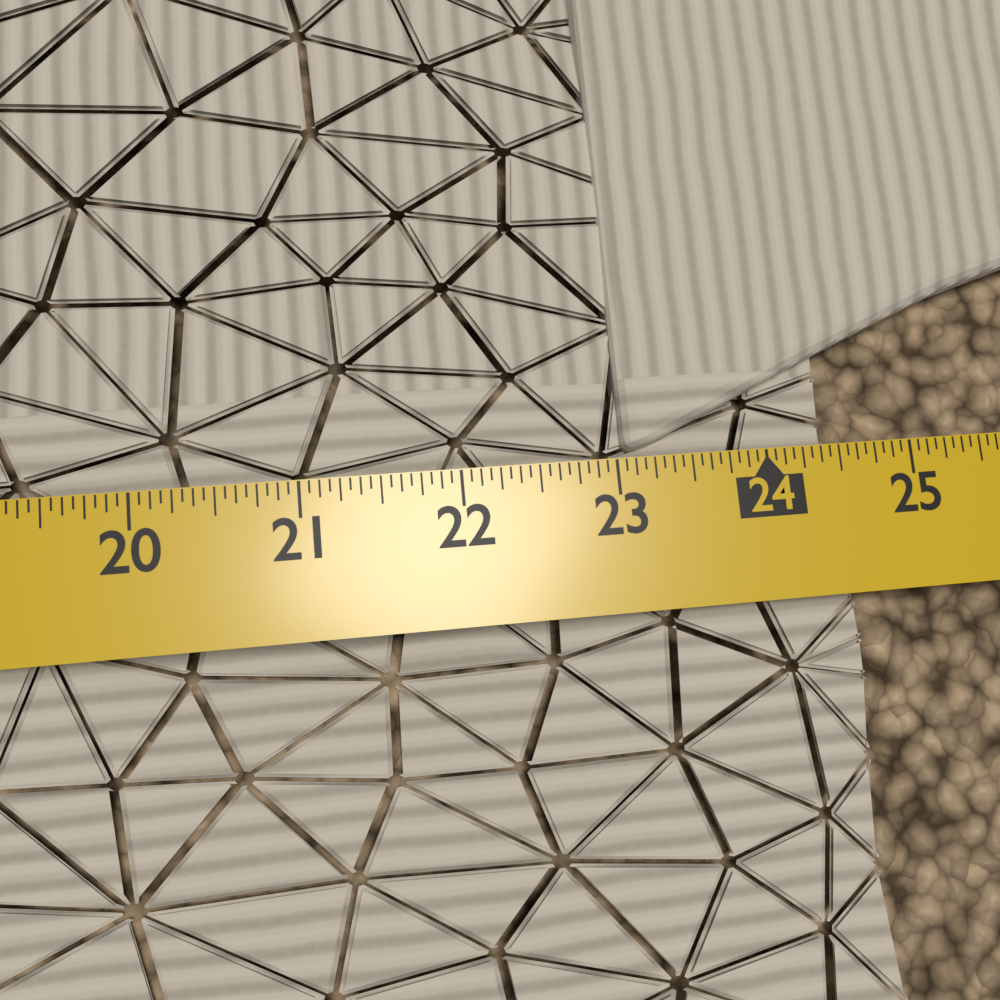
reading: 24.5625 in
